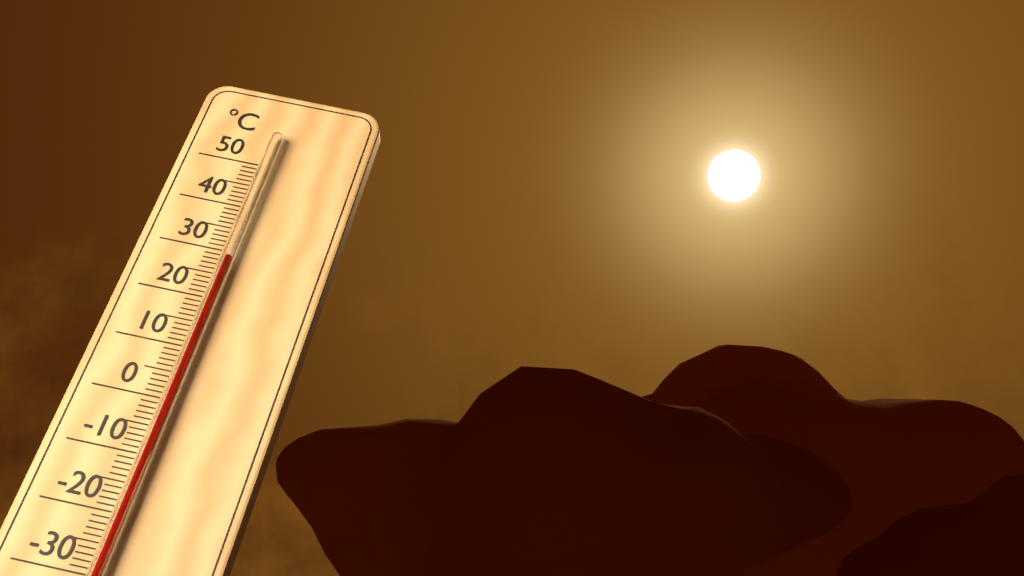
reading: 28 °C
